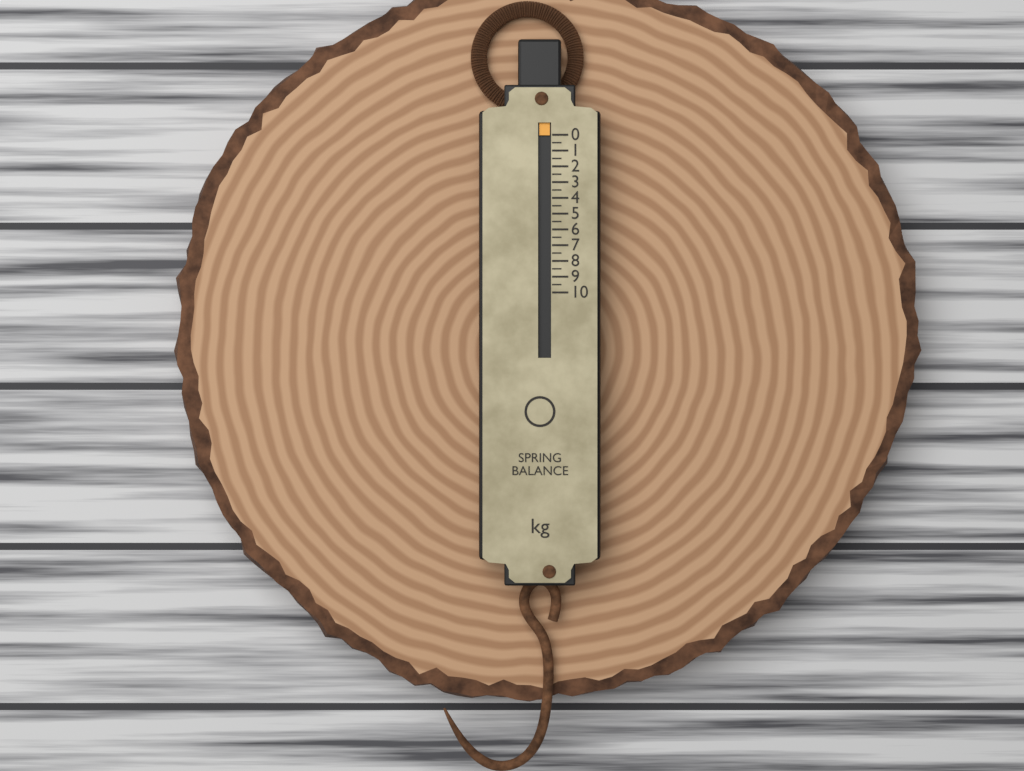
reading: 0.0 kg
